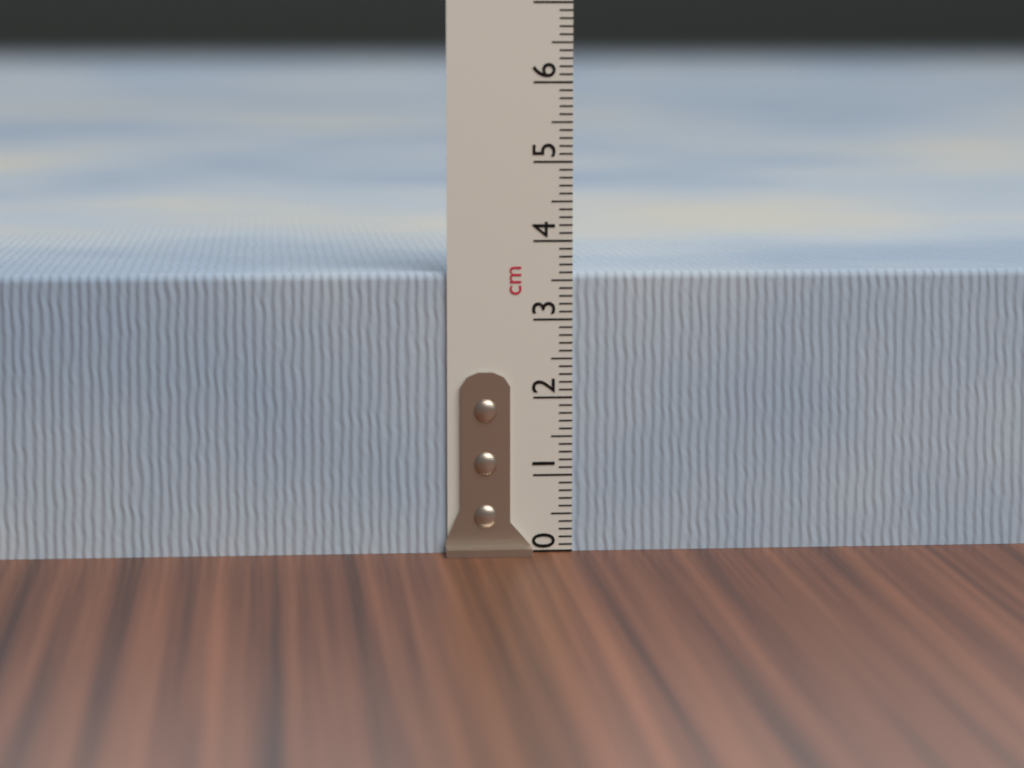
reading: 3.6 cm
